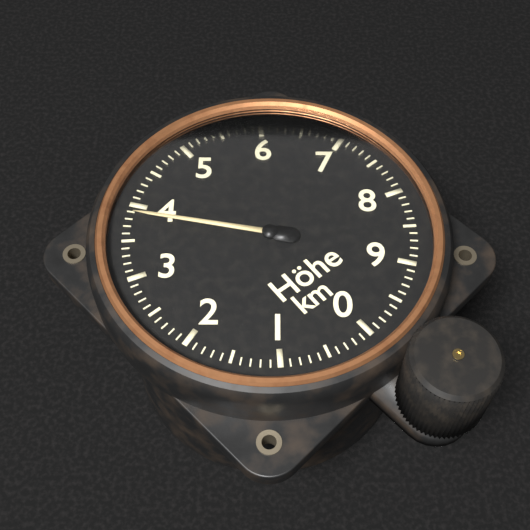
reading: 3.9 km
